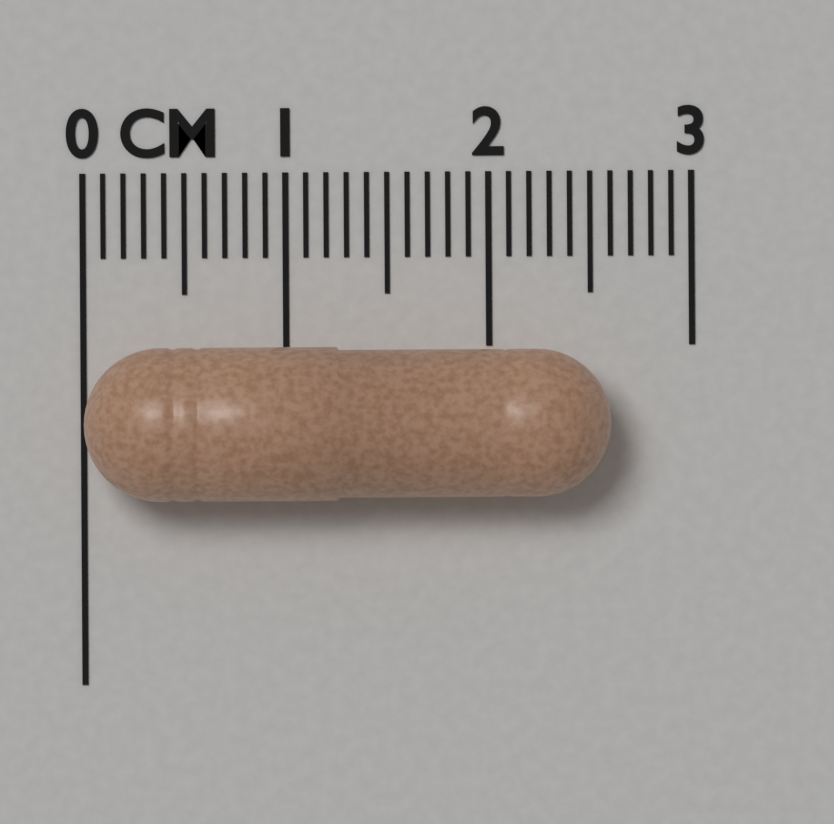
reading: 2.6 cm
